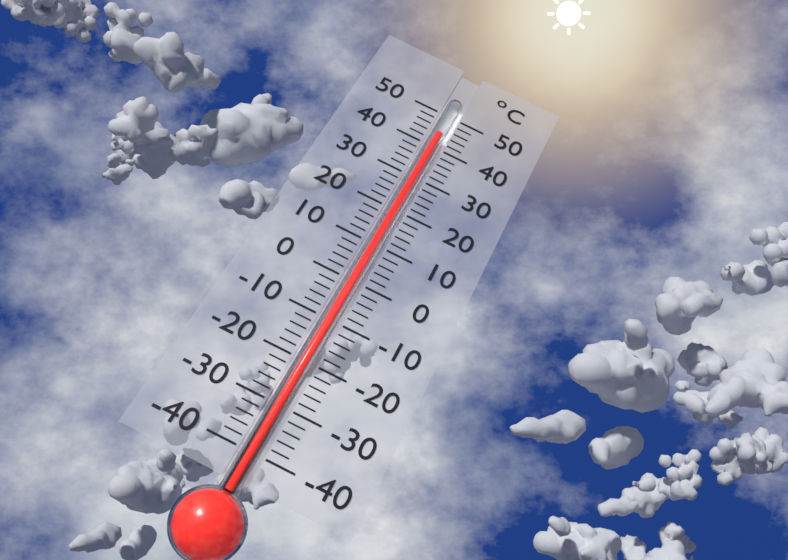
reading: 44 °C
